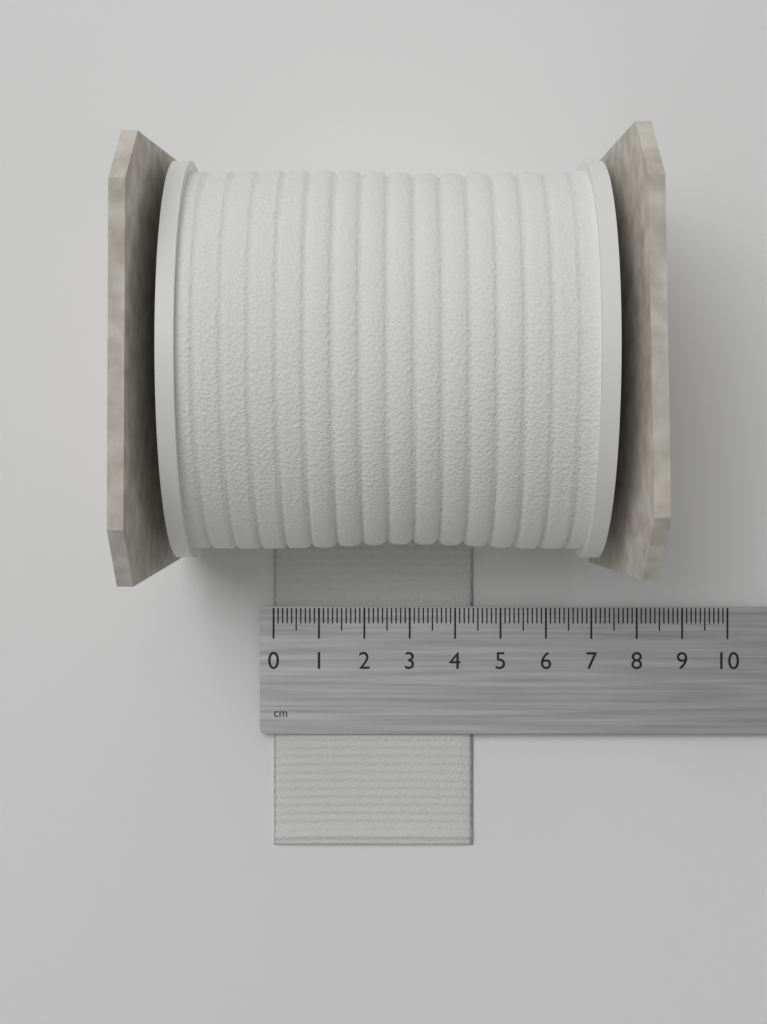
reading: 4.4 cm
